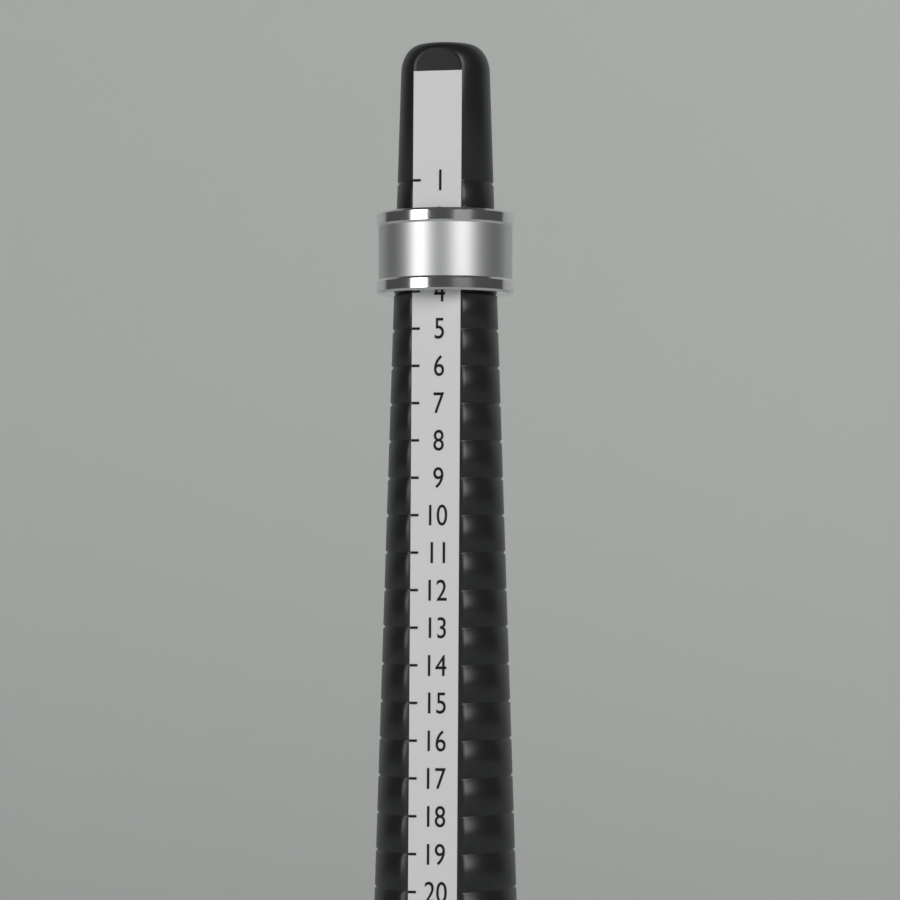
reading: 4 (no unit)
